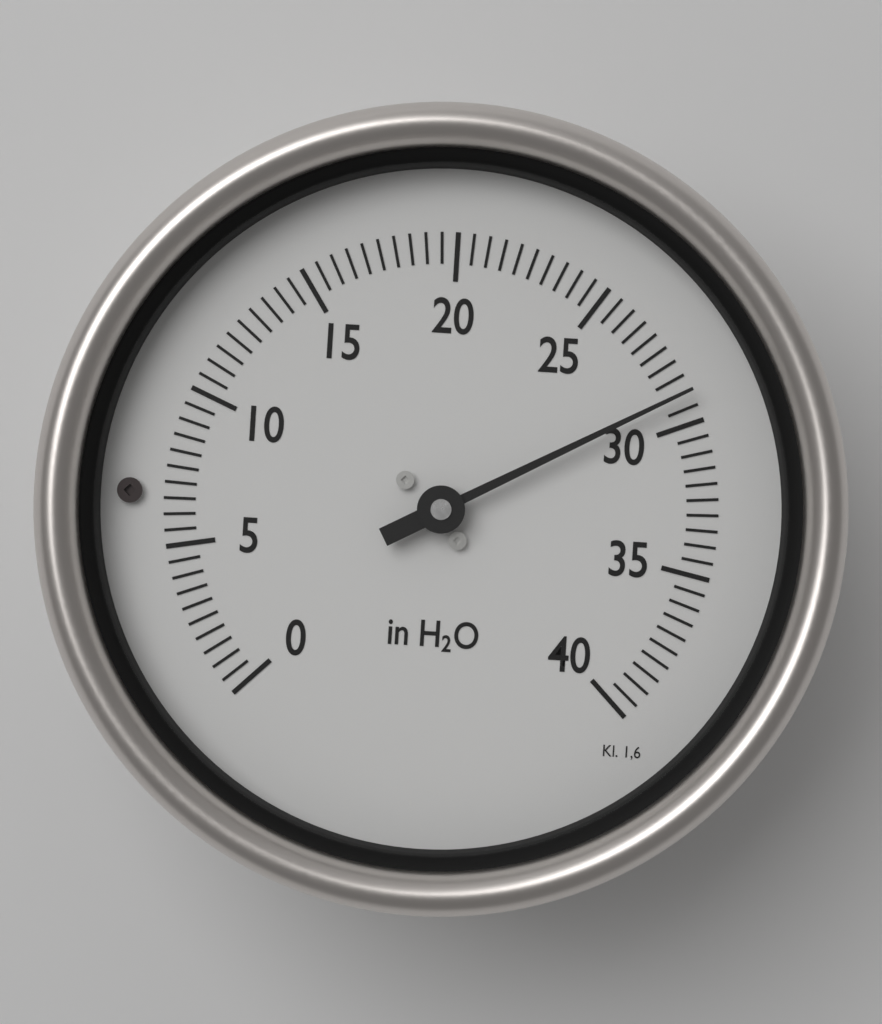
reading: 29.0 in H2O
